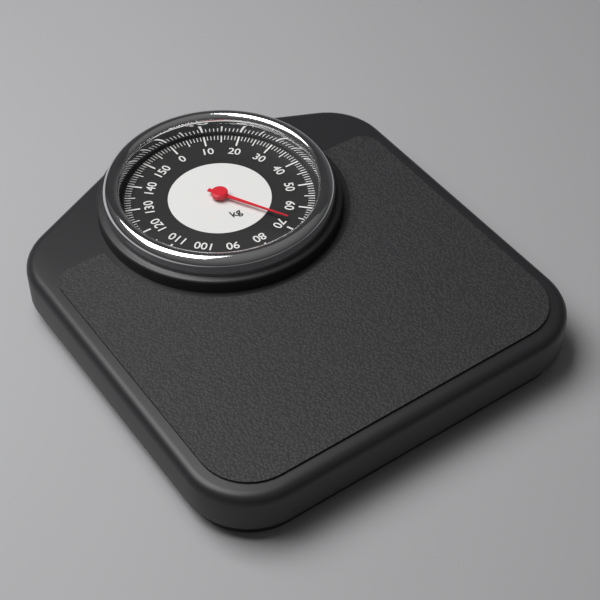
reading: 67 kg
